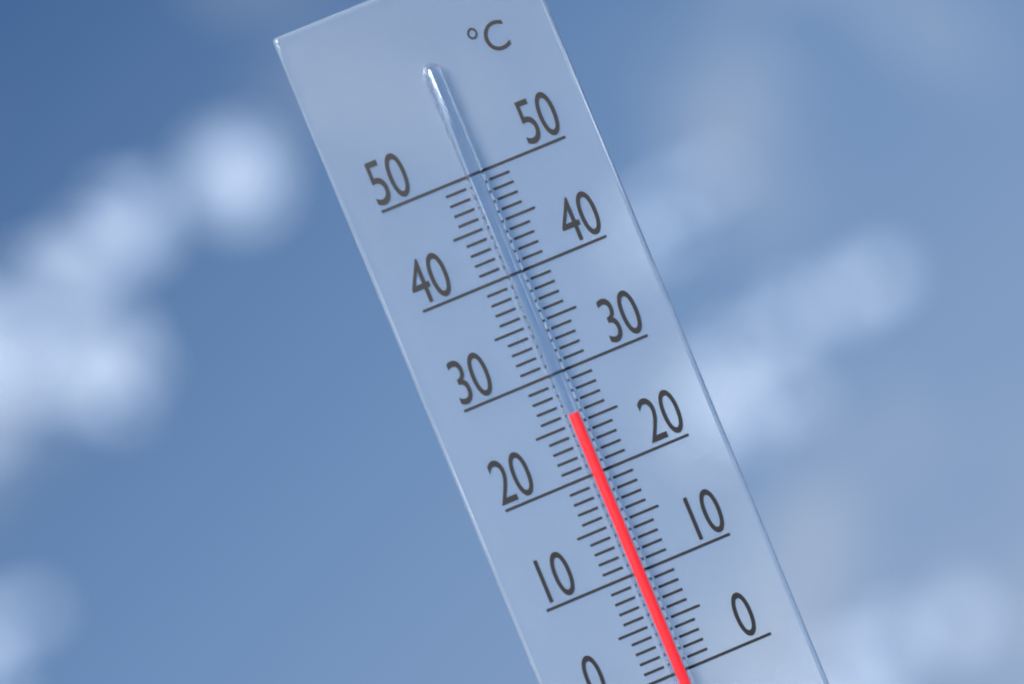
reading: 26 °C
